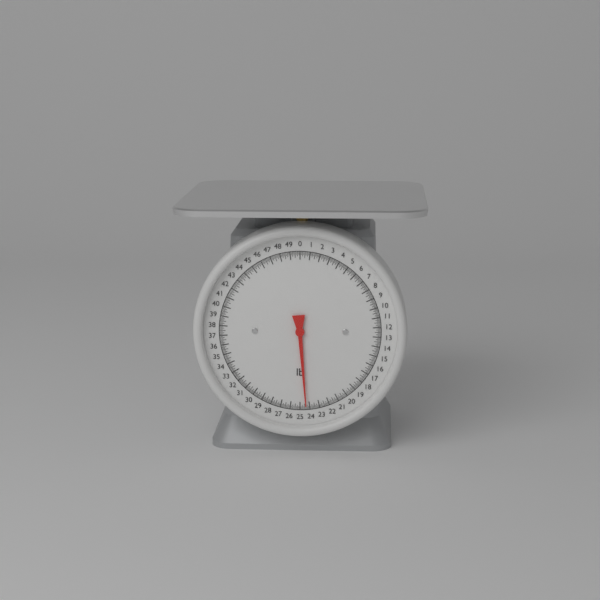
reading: 24.375 lb
